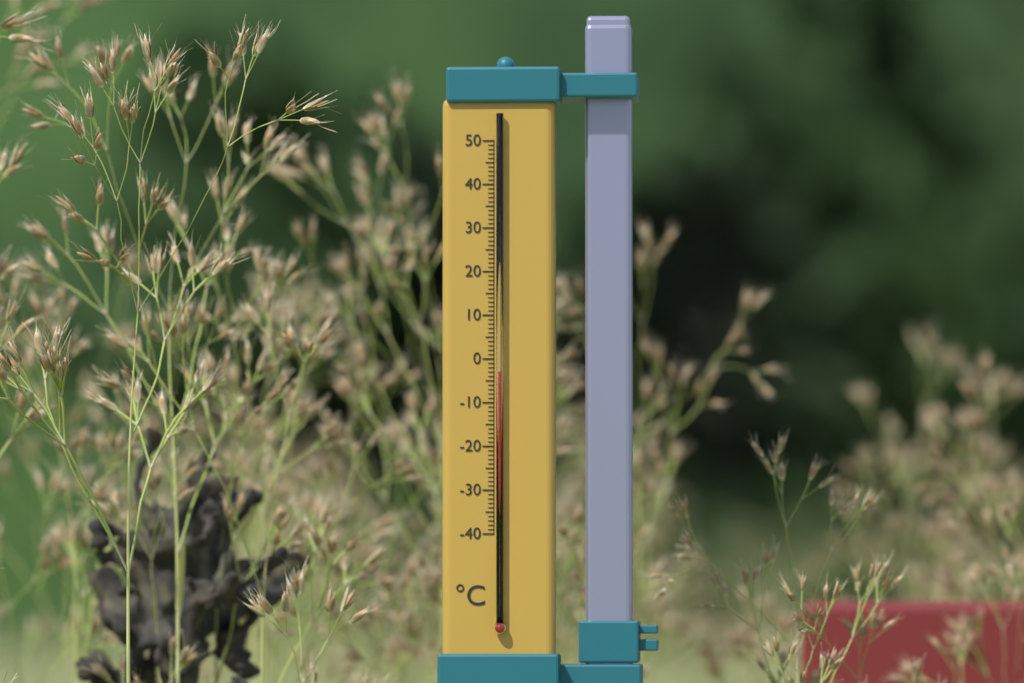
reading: -3 °C
